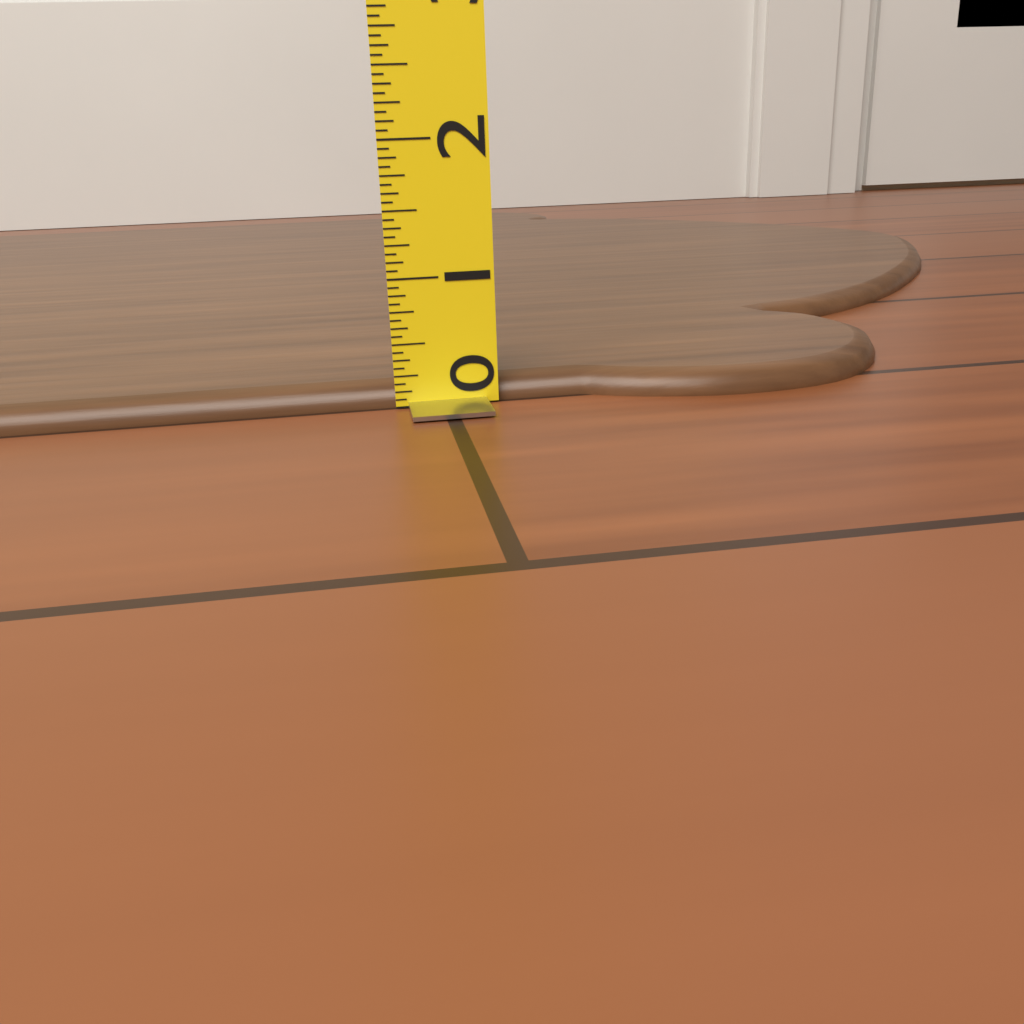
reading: 0.1875 (no unit)
